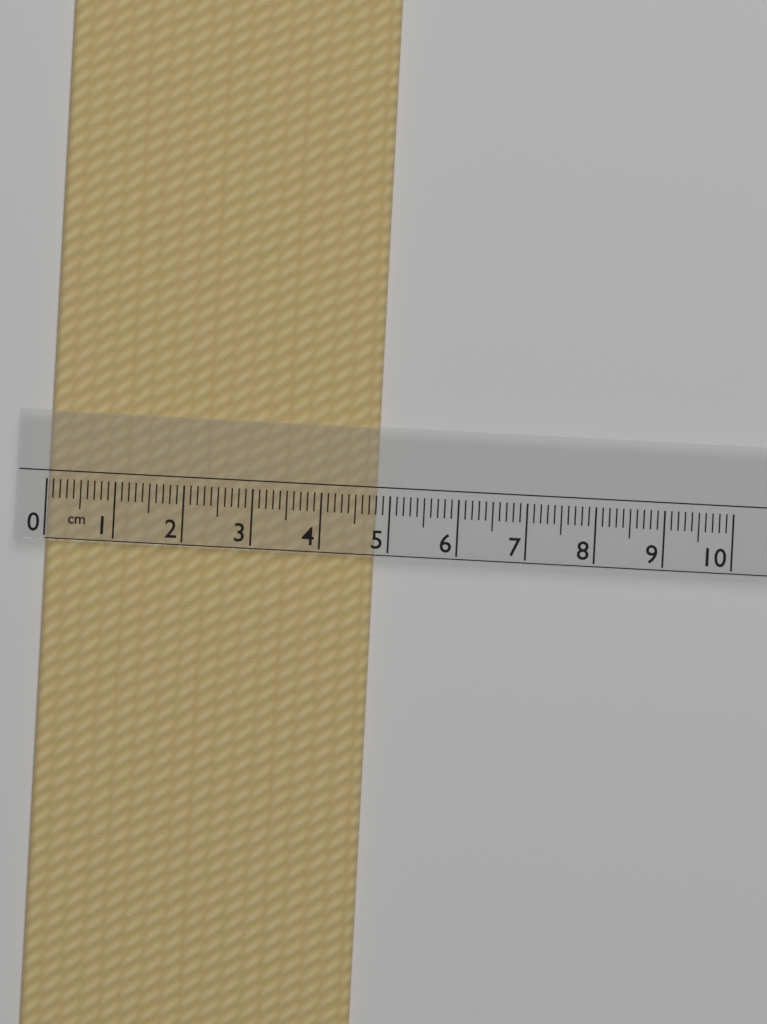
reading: 4.8 cm
